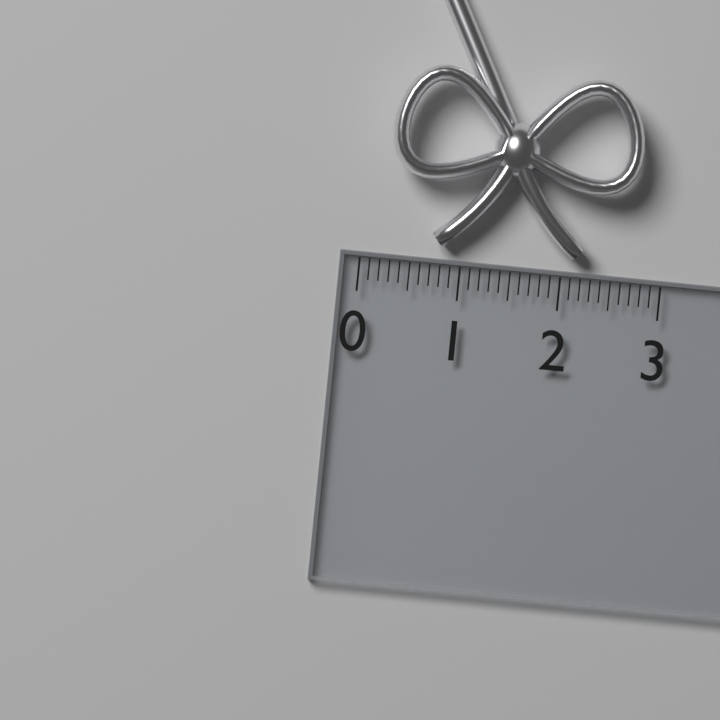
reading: 2.7 (no unit)
